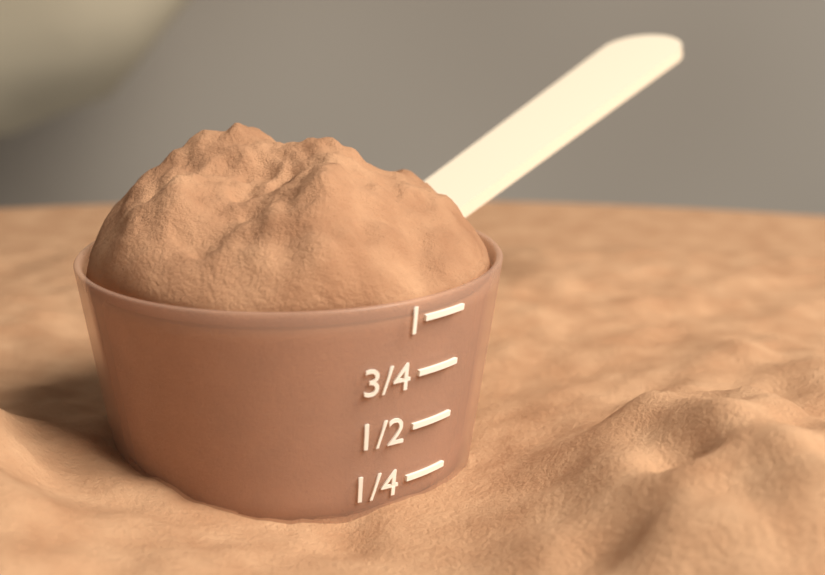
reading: 1.00 (no unit)
